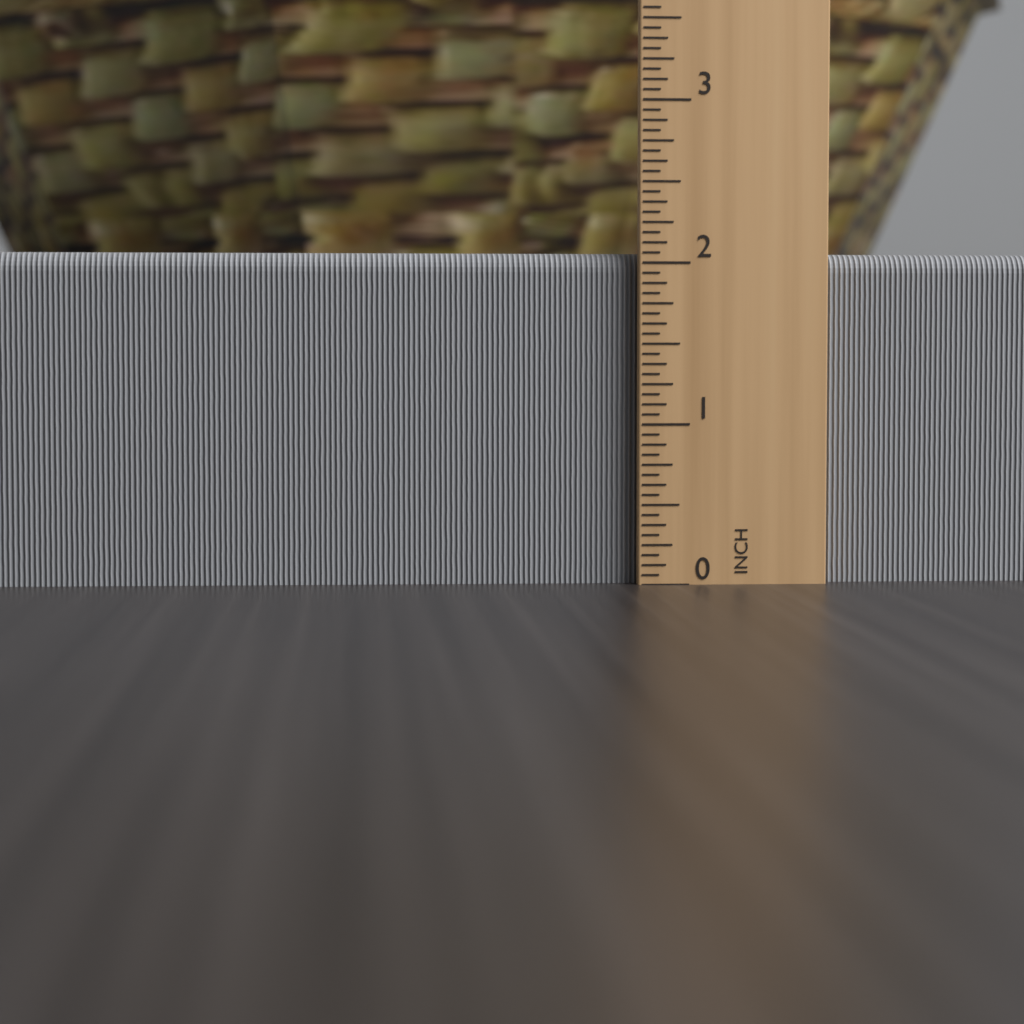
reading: 2.0625 in
